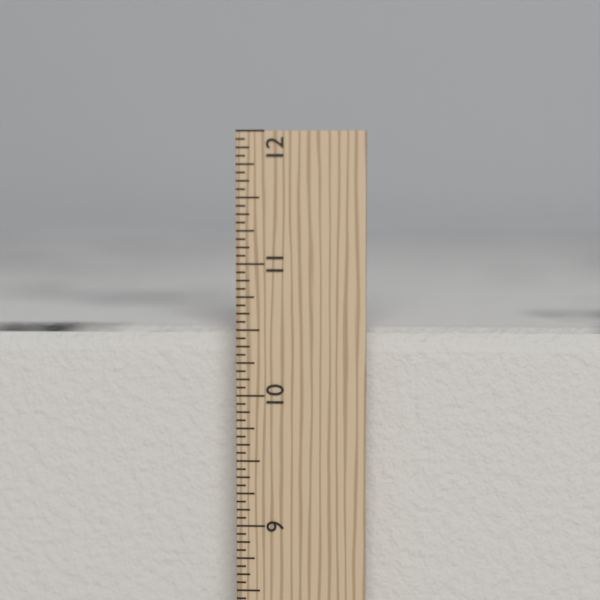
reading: 10.5000 in
